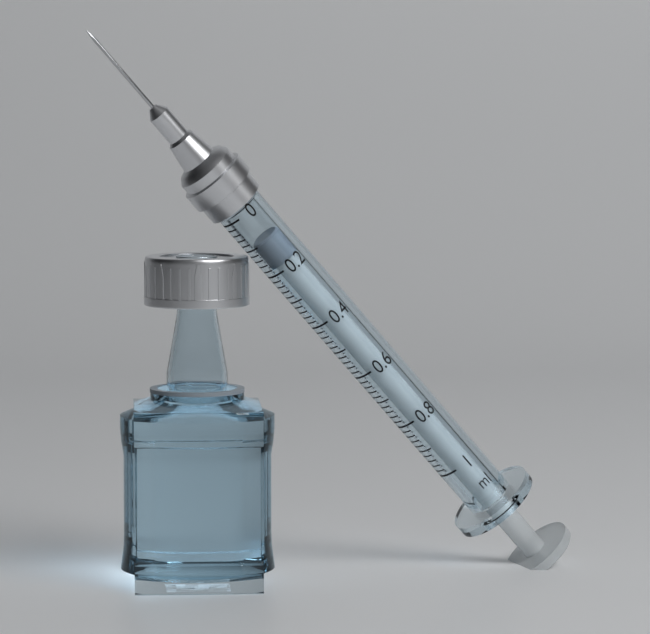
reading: 0.10 ml
